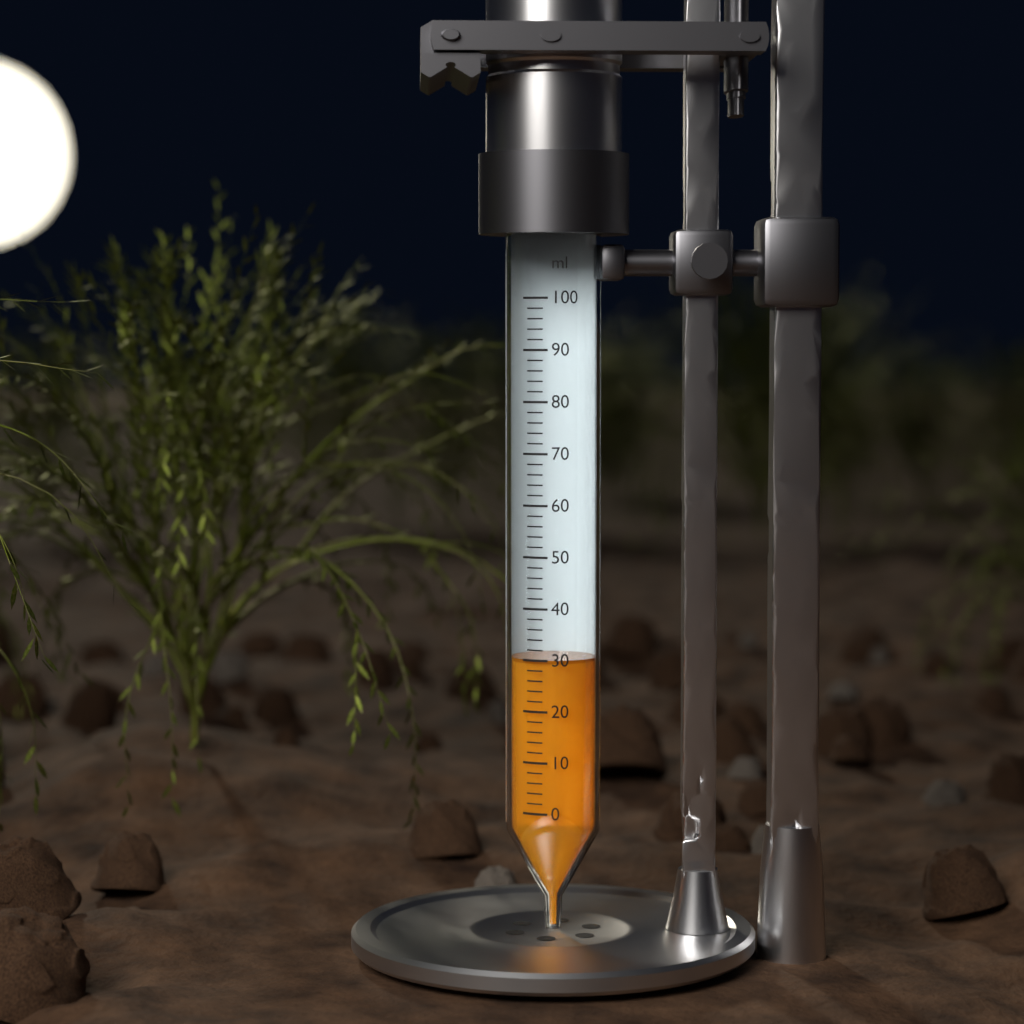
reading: 30 ml
